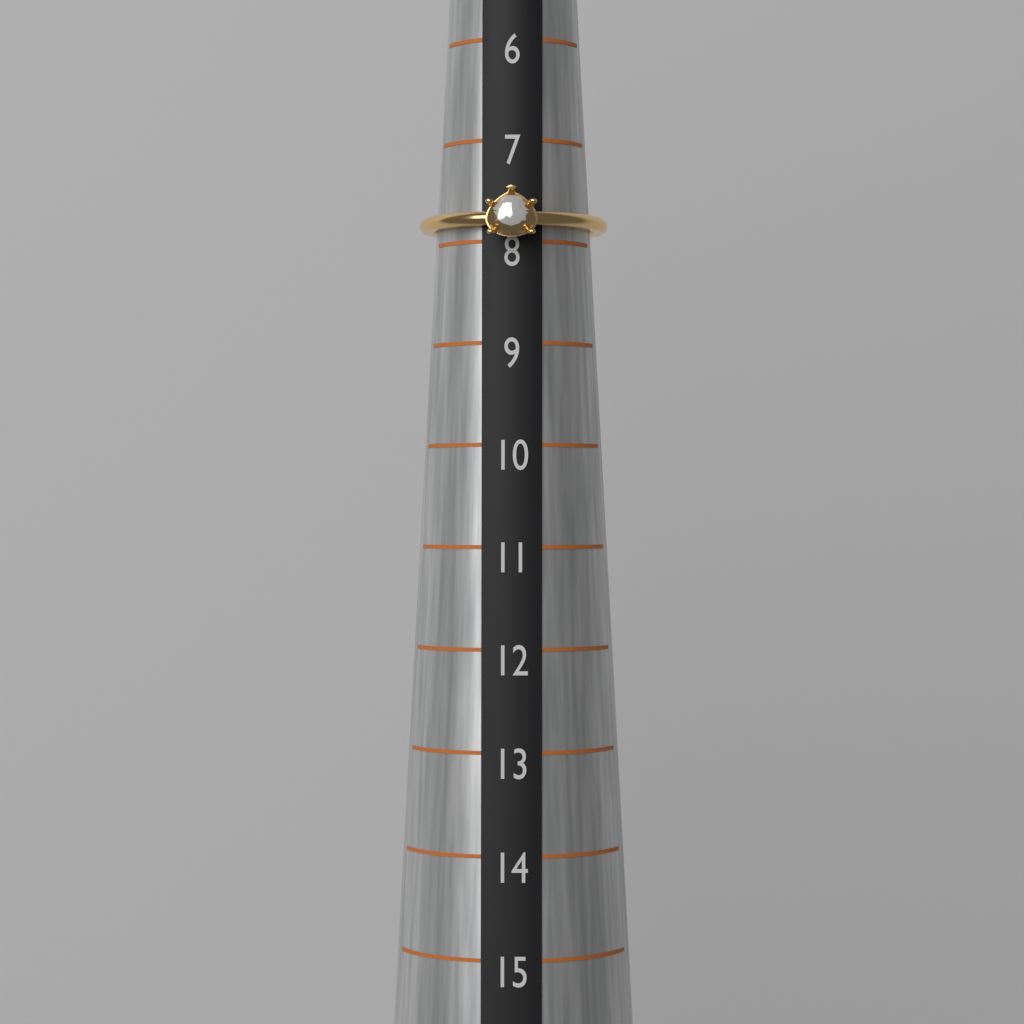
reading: 8 (no unit)
